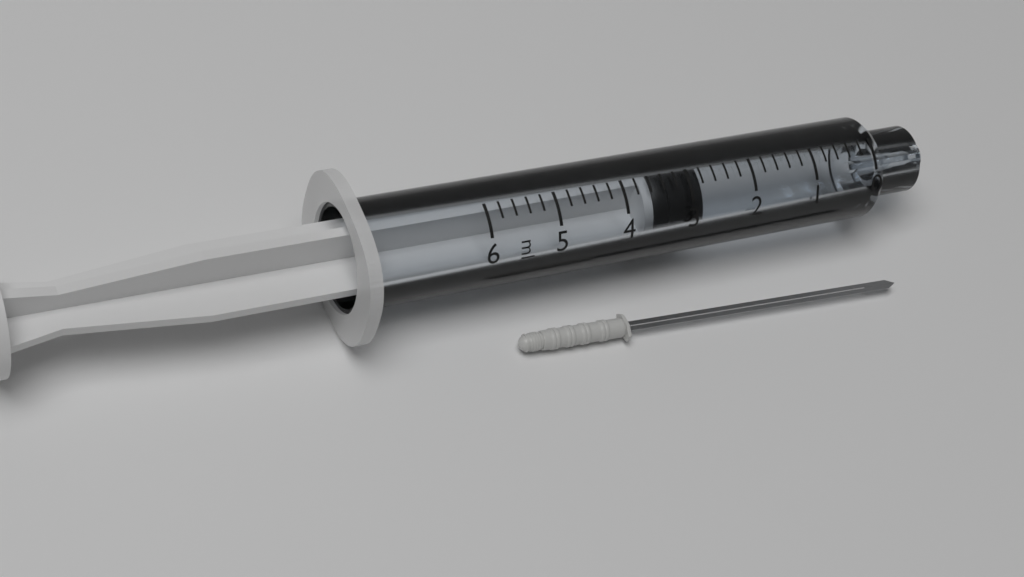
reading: 2.8 ml
